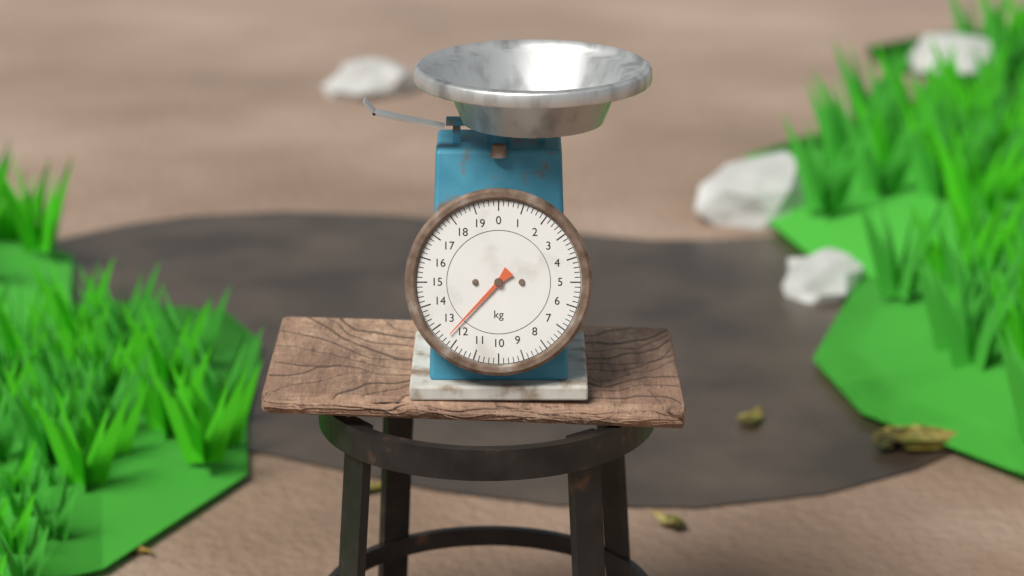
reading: 12.4 kg
